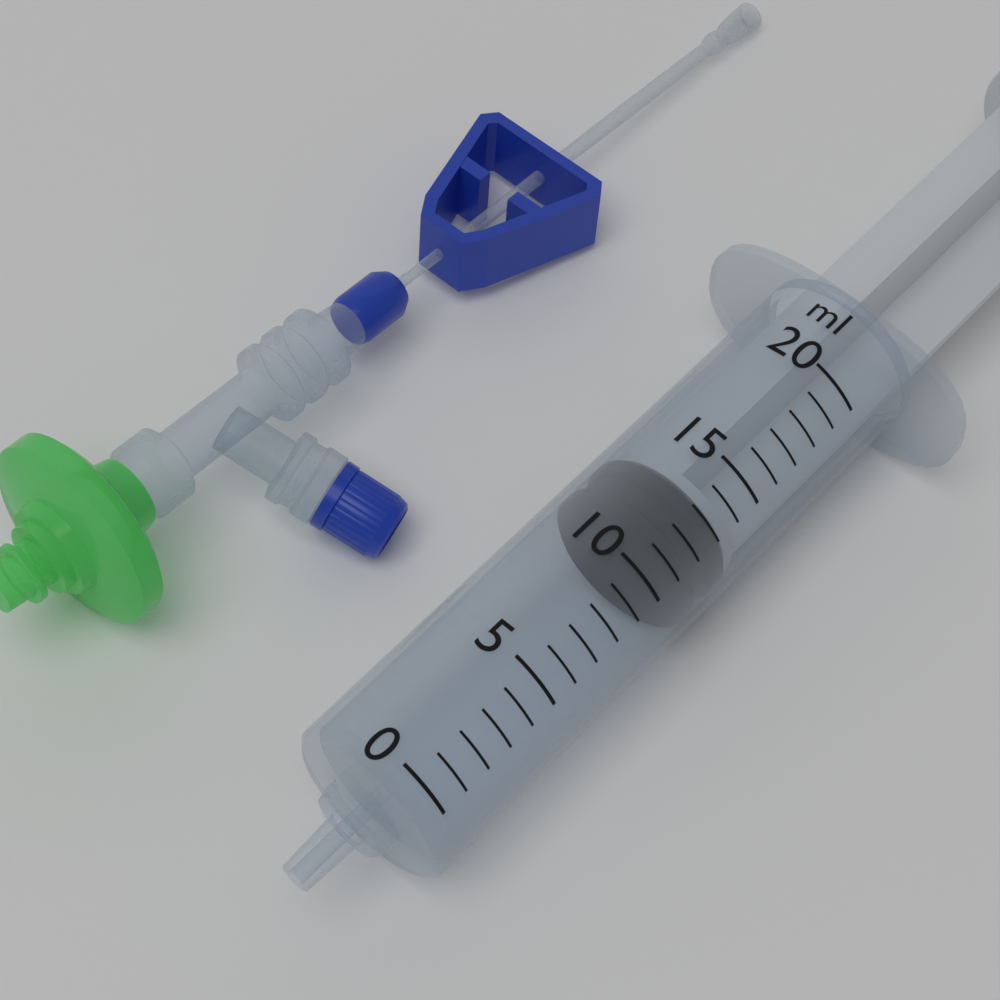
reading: 11 ml
